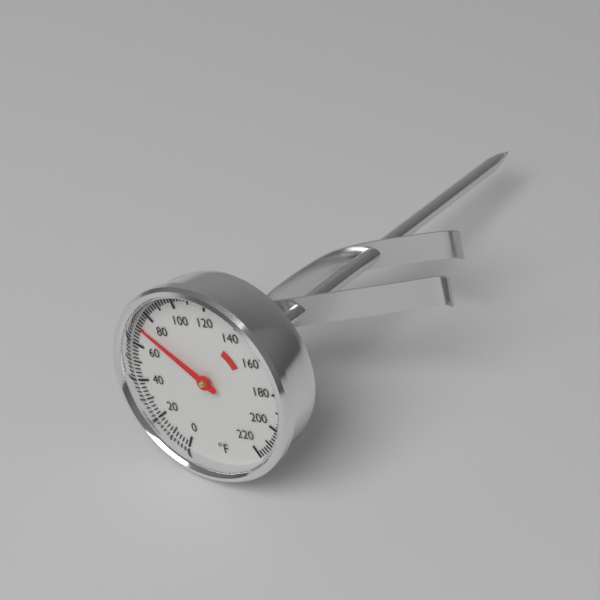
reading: 72 °F
